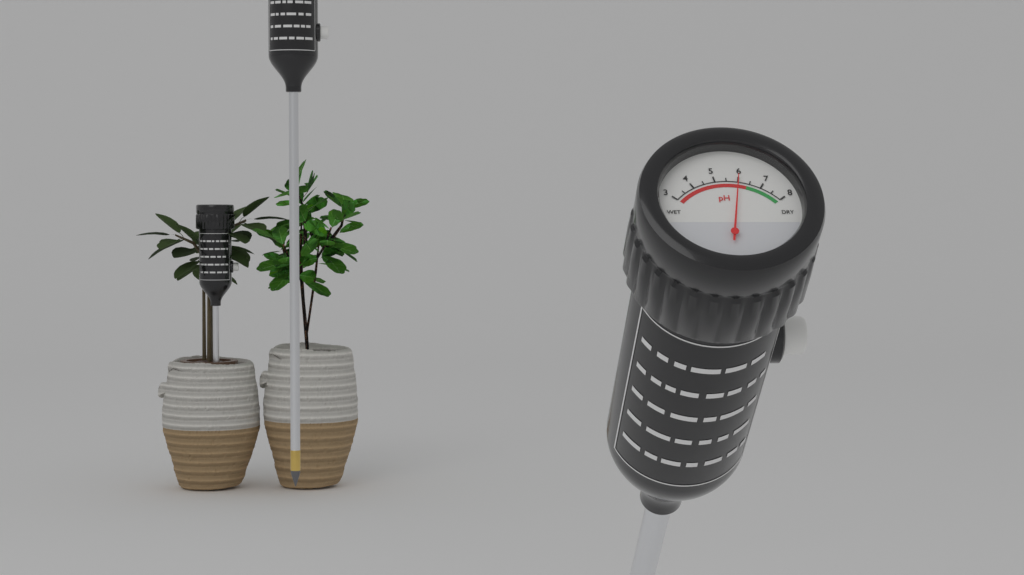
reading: 6.0 pH
